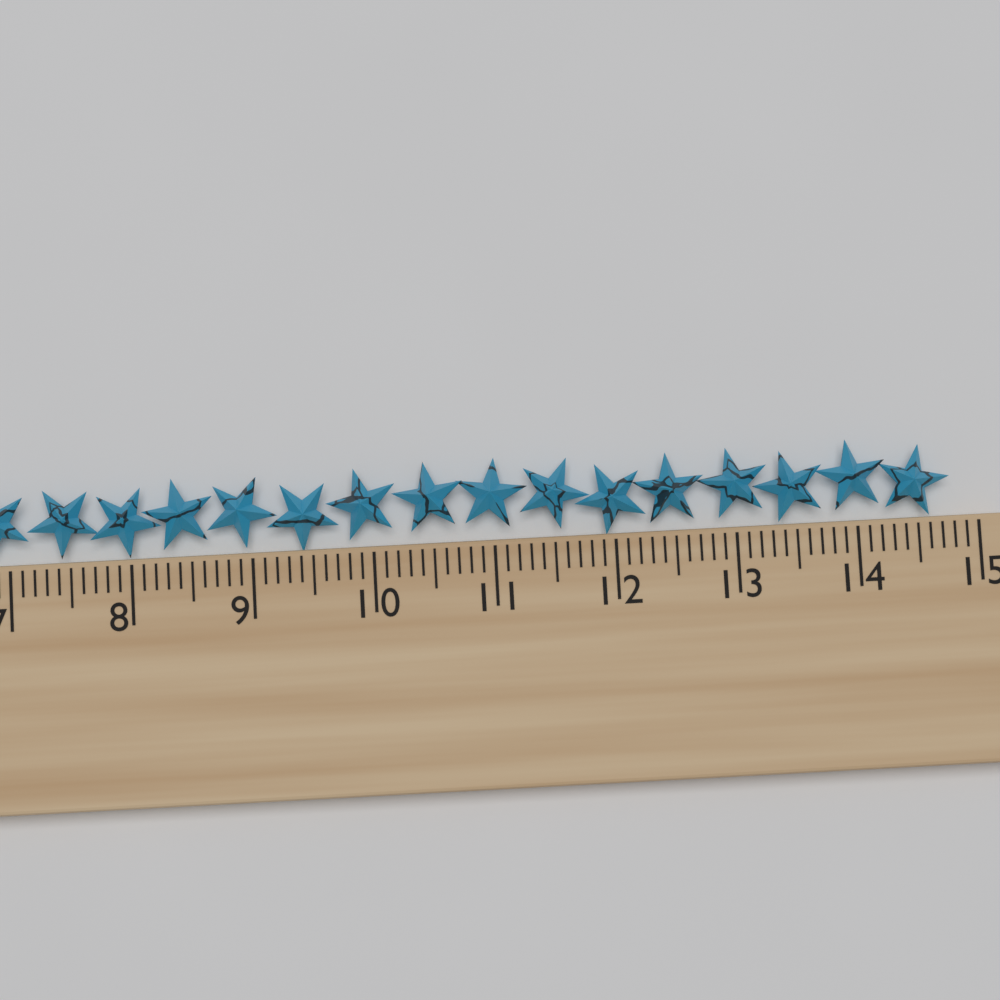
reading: 14.8 cm
